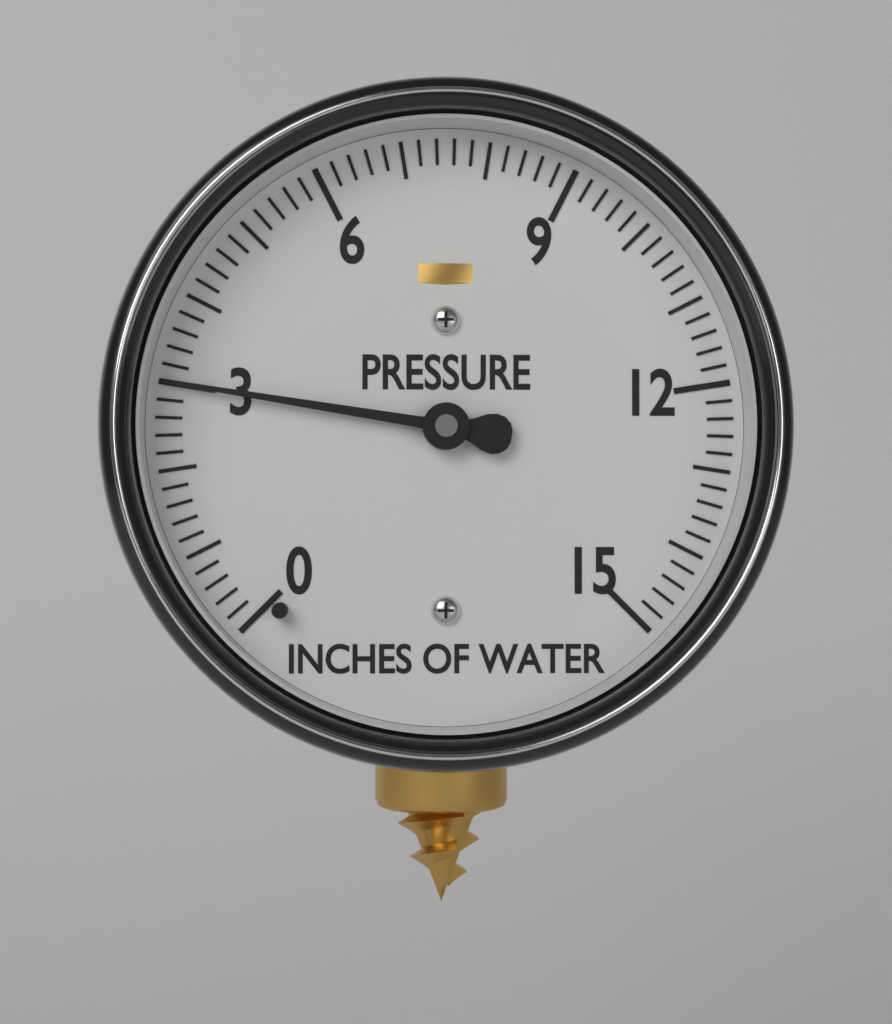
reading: 3.0 inches of water
